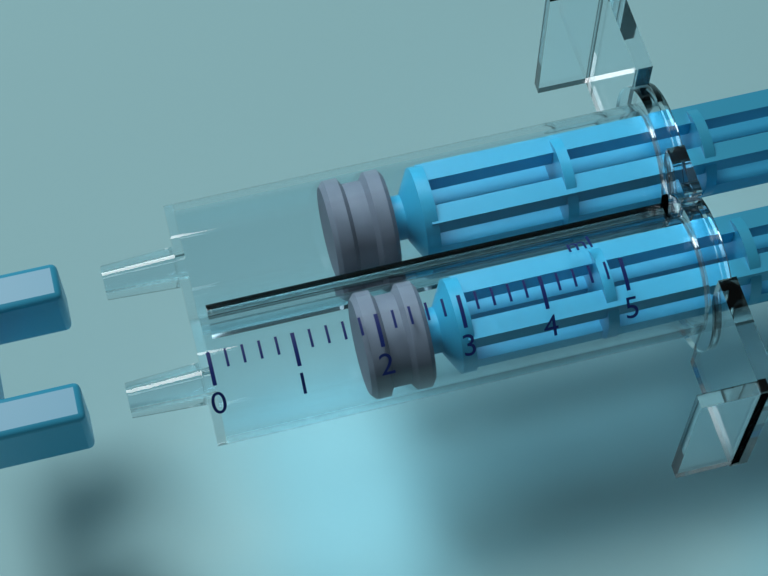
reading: 1.8 ml
